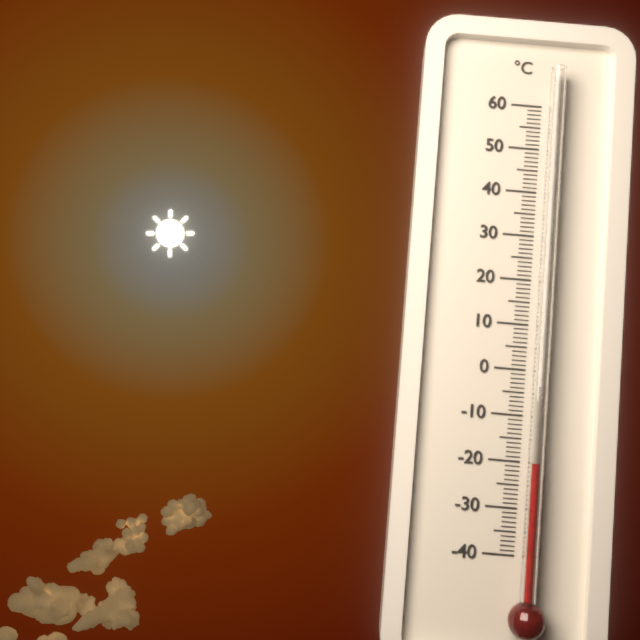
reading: -20 °C
